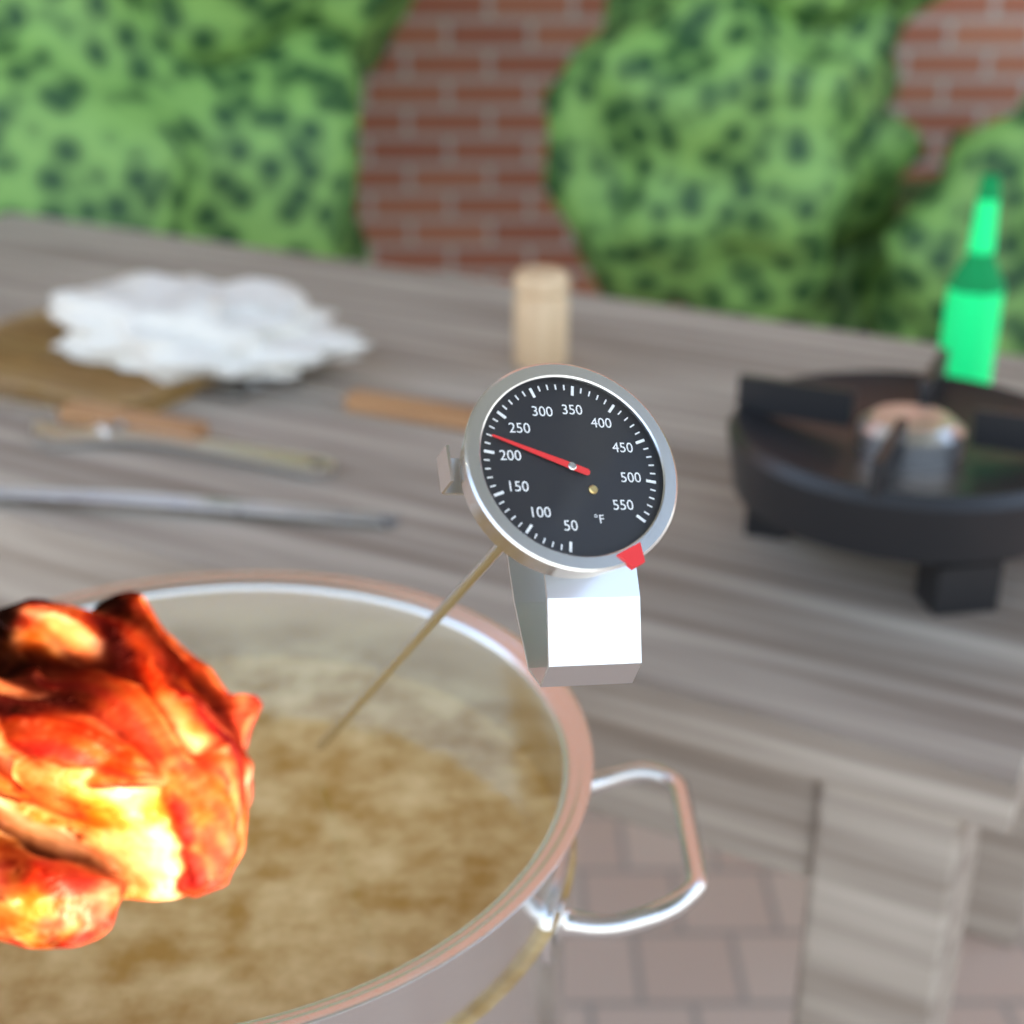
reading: 220 °F
